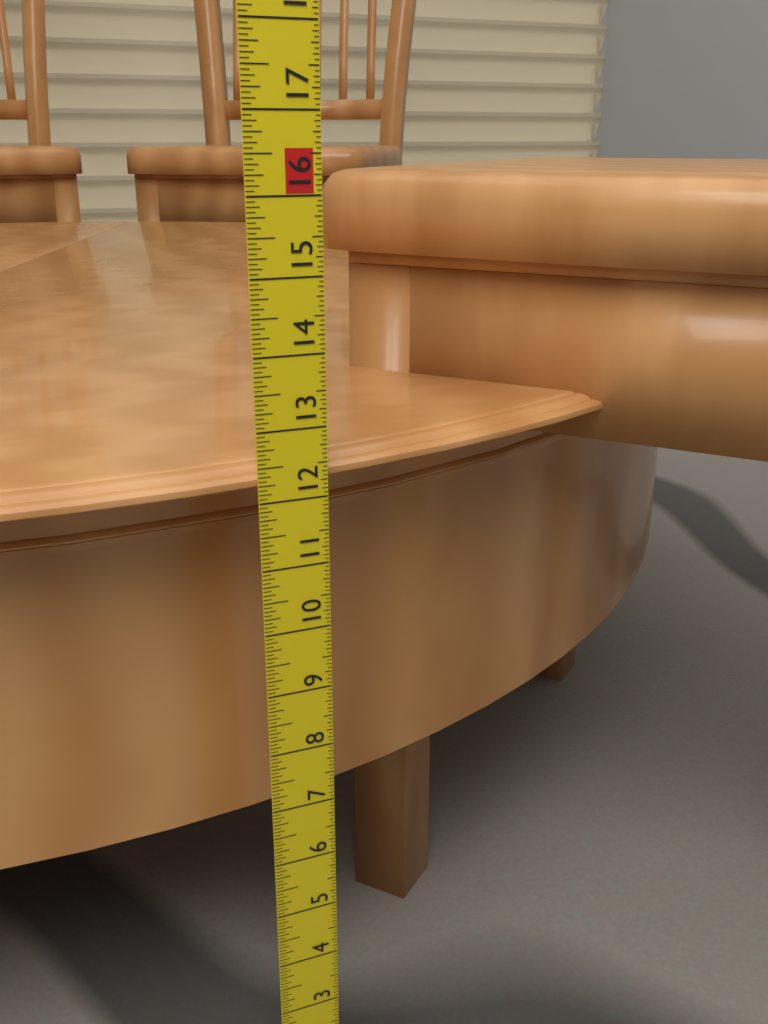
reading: 12.4375 in
